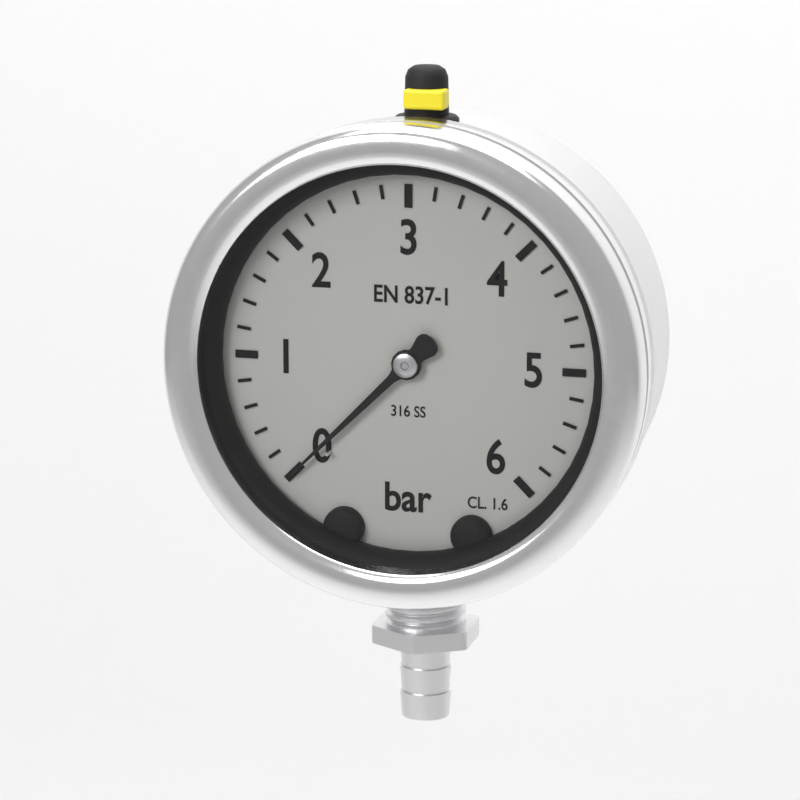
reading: 0.0 bar
